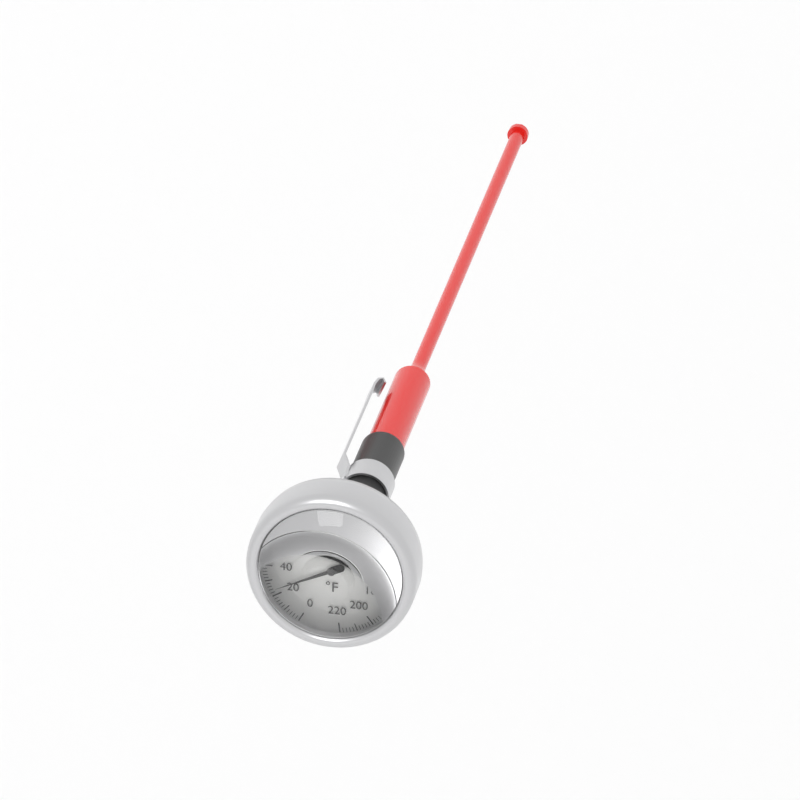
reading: 24 °F
